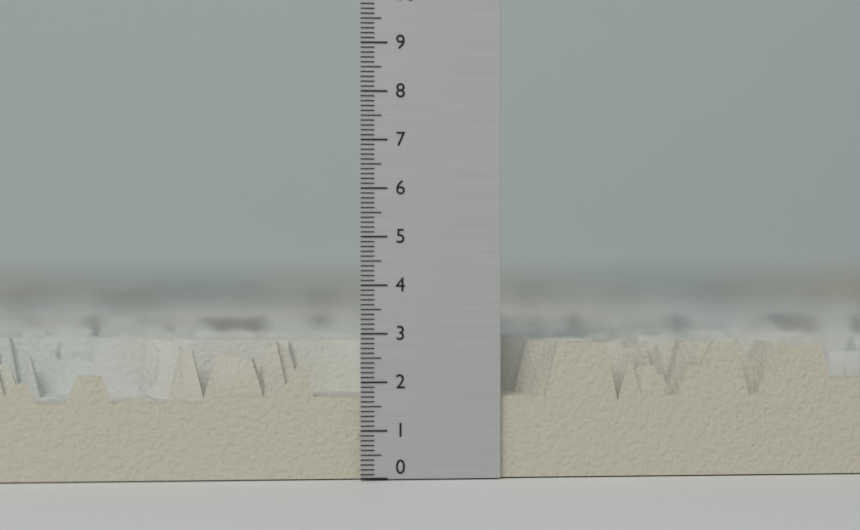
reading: 2.8 (no unit)
